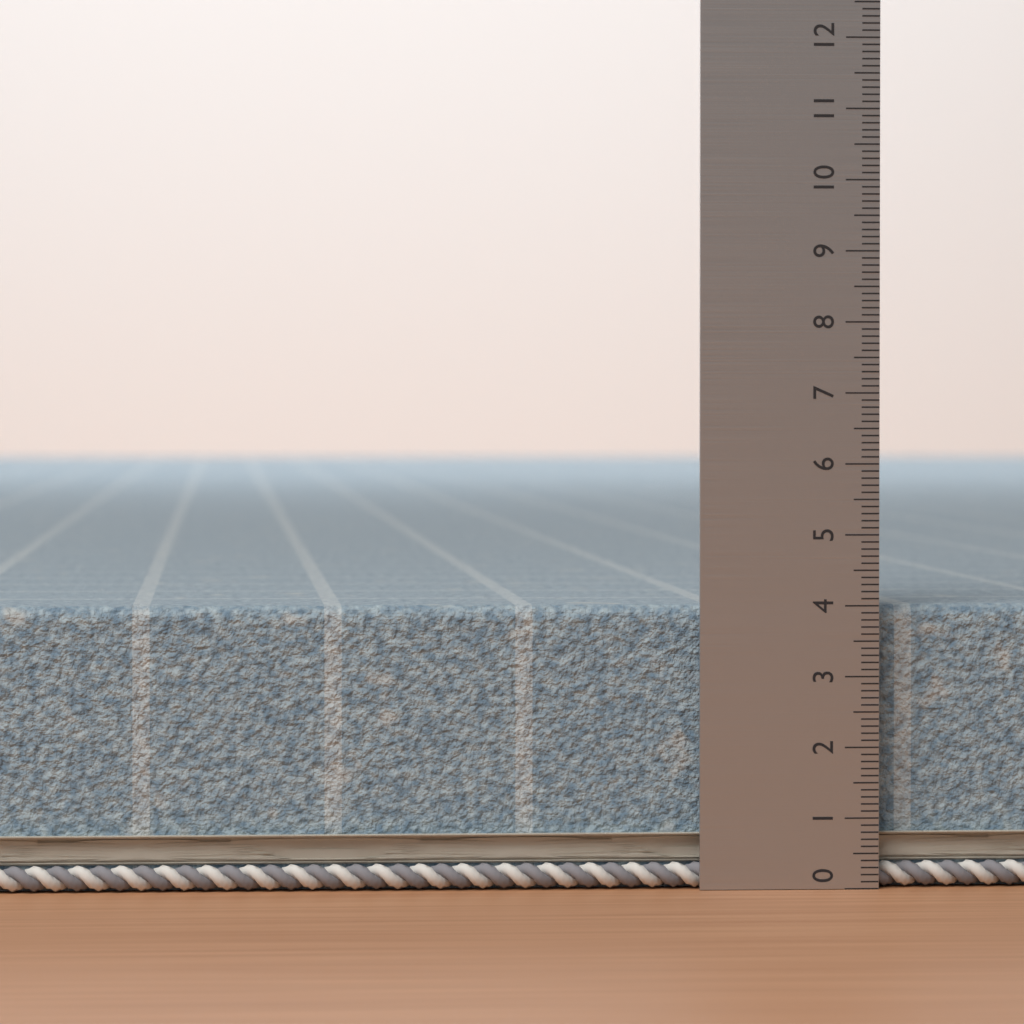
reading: 4.0 (no unit)
